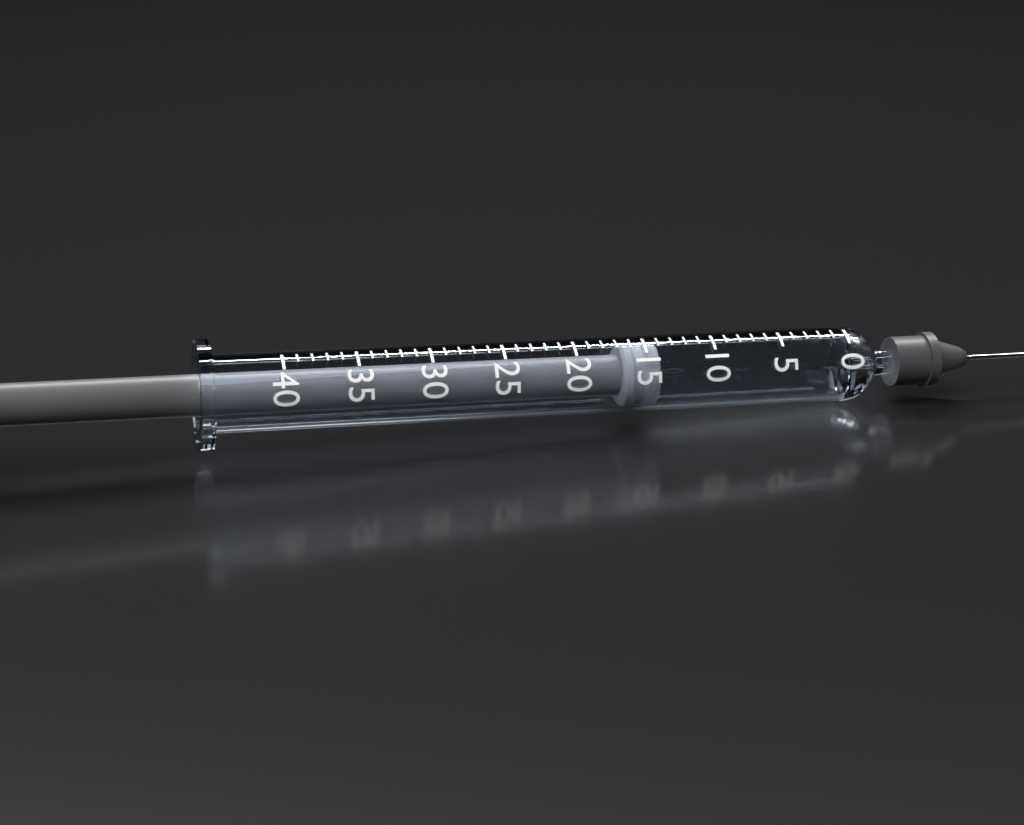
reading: 14 (no unit)
